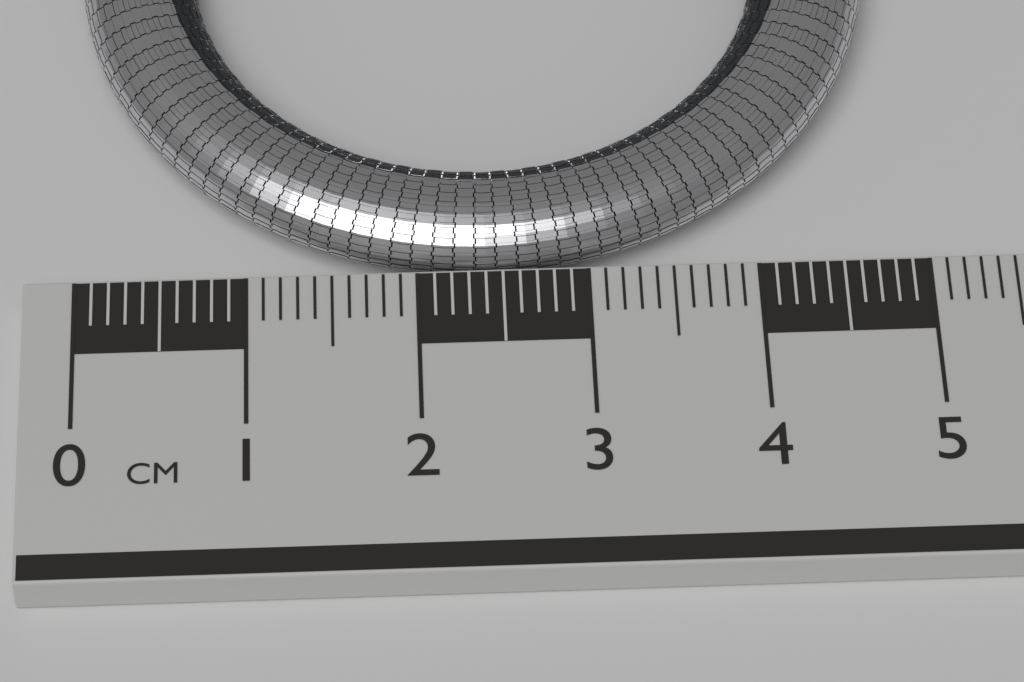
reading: 4.8 cm
